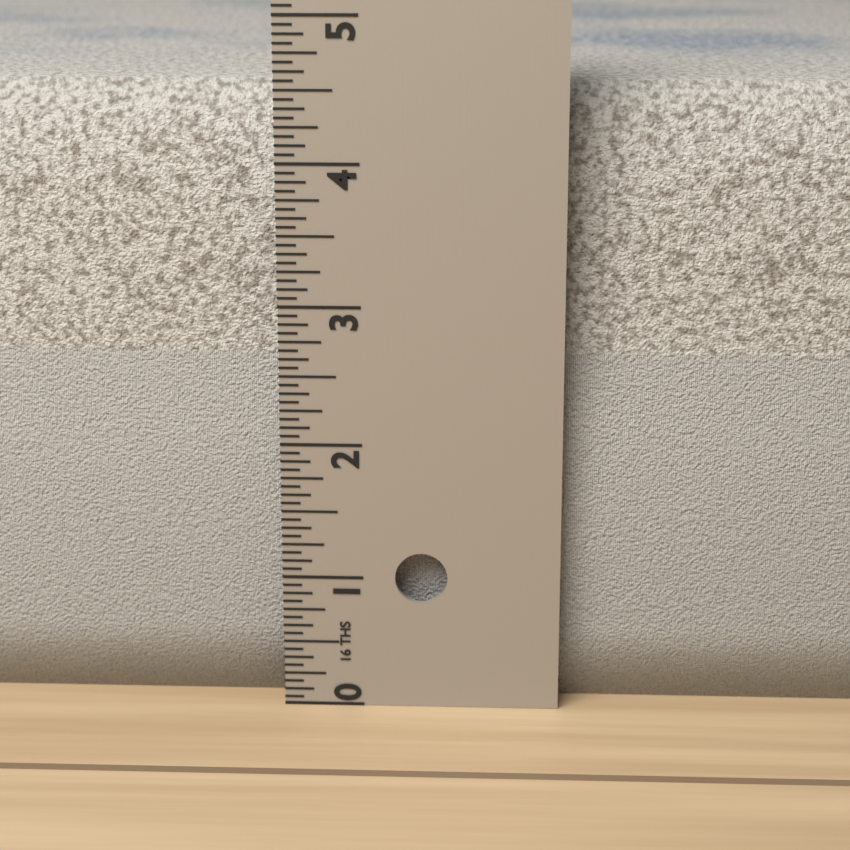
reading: 4.5000 in
